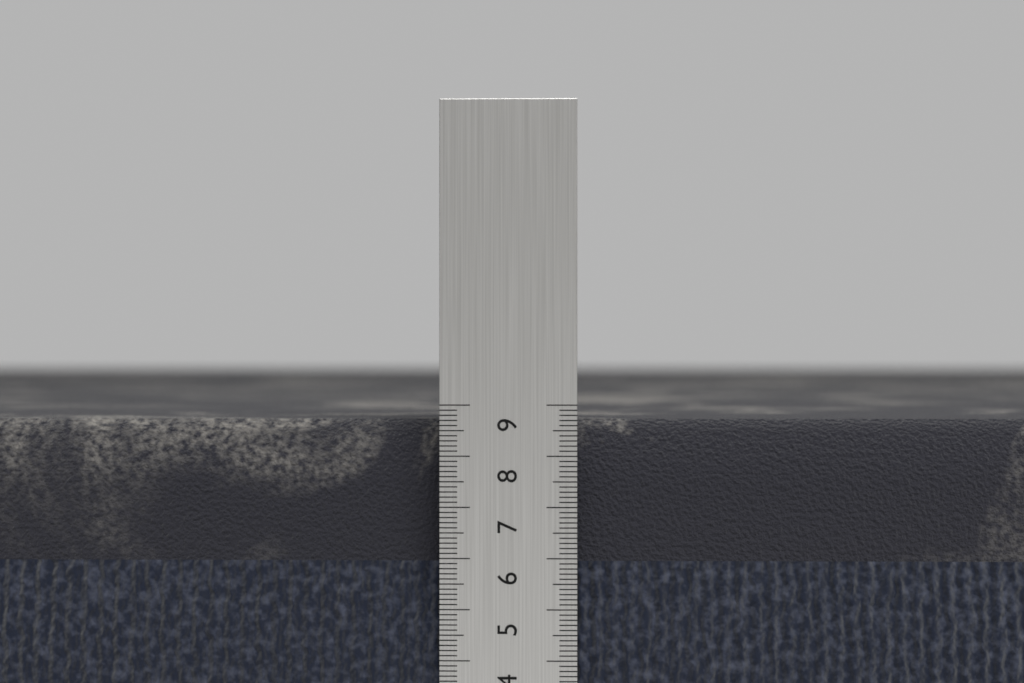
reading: 8.7 cm
